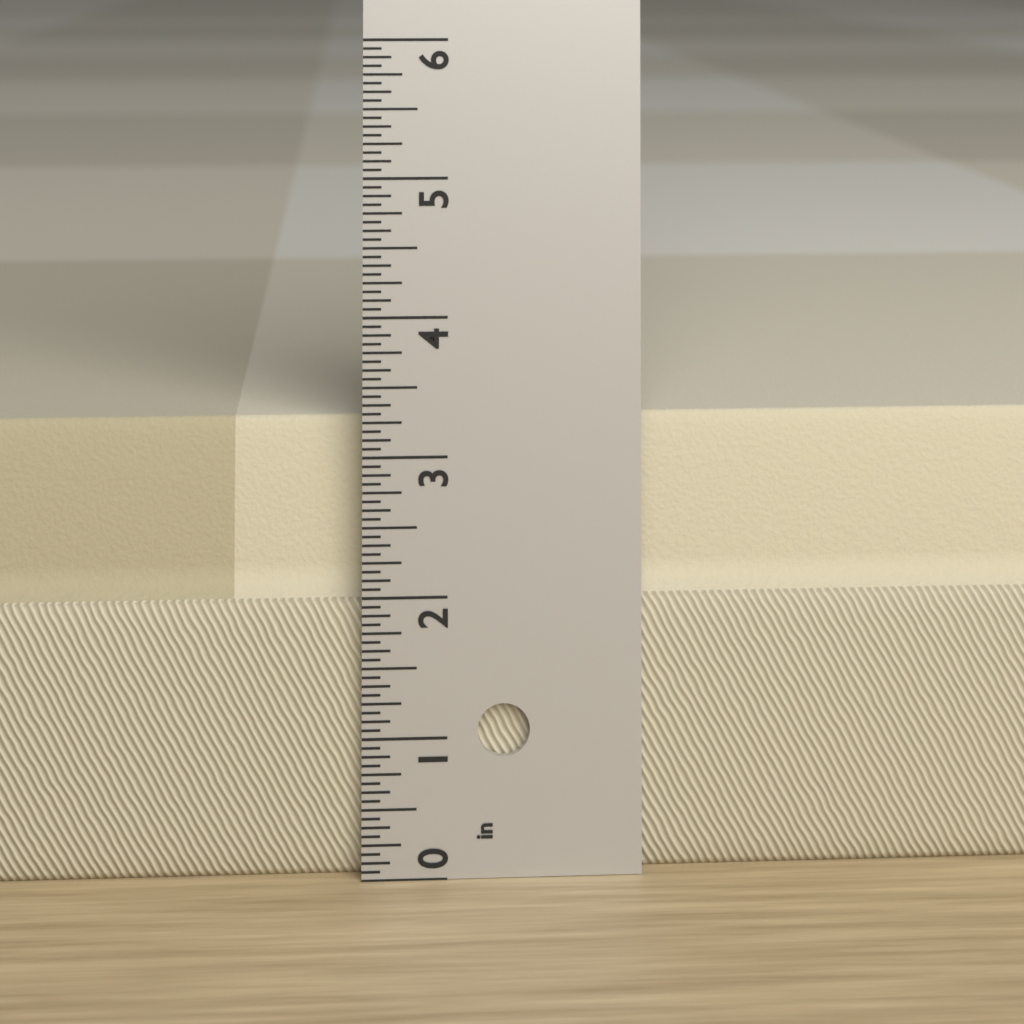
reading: 3.2500 in
